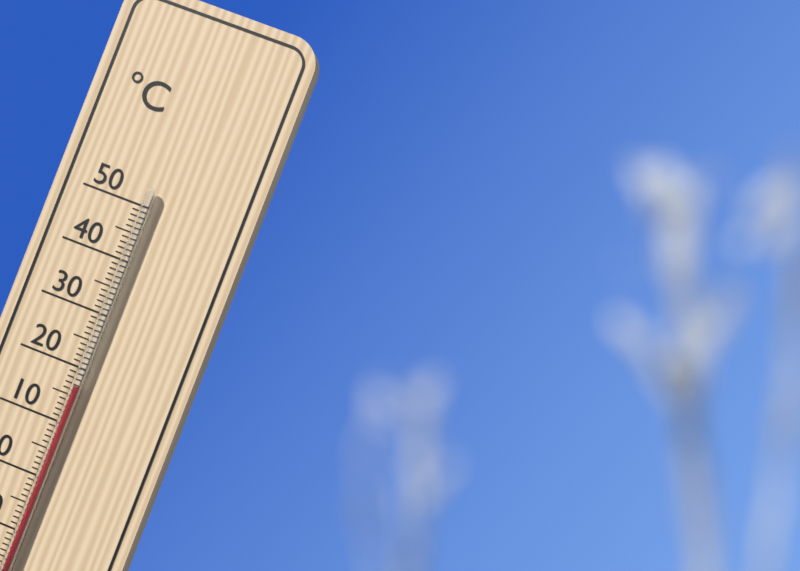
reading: 17 °C
